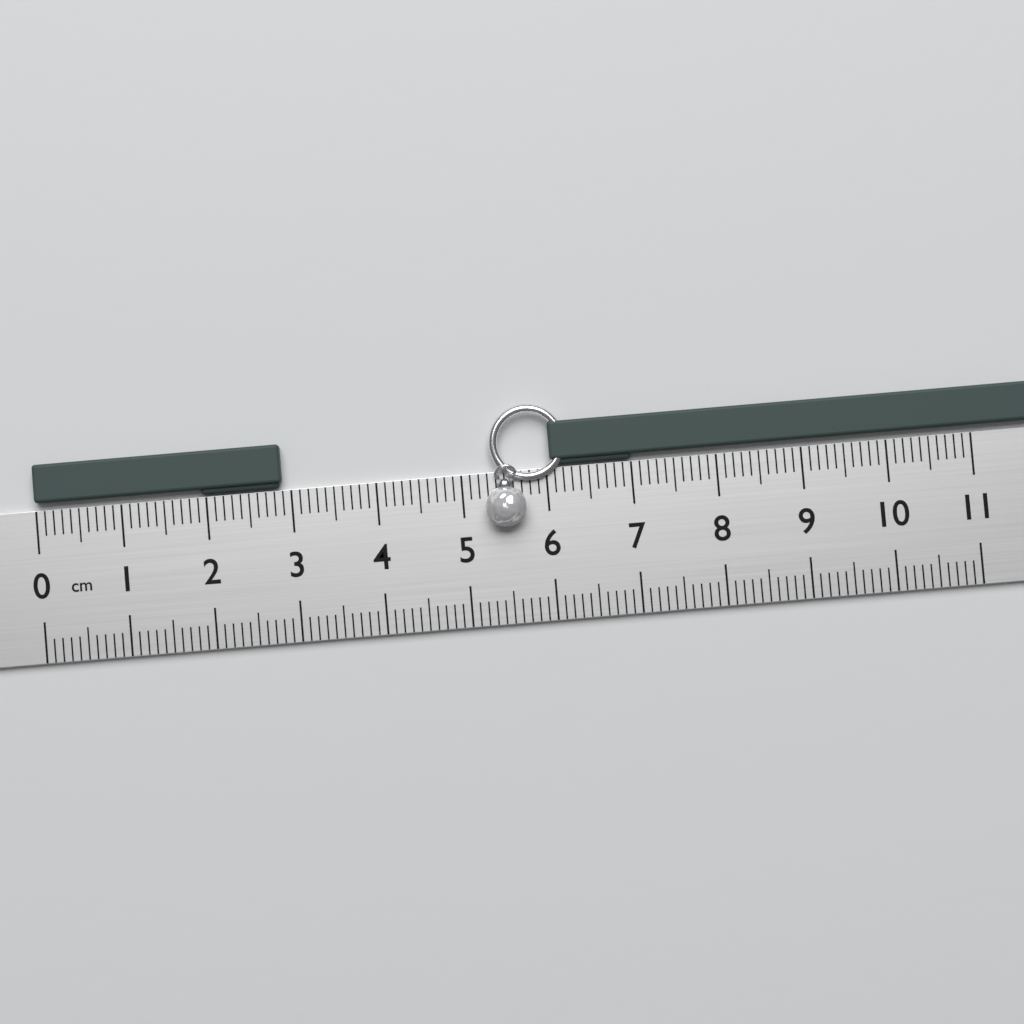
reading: 2.9 cm
